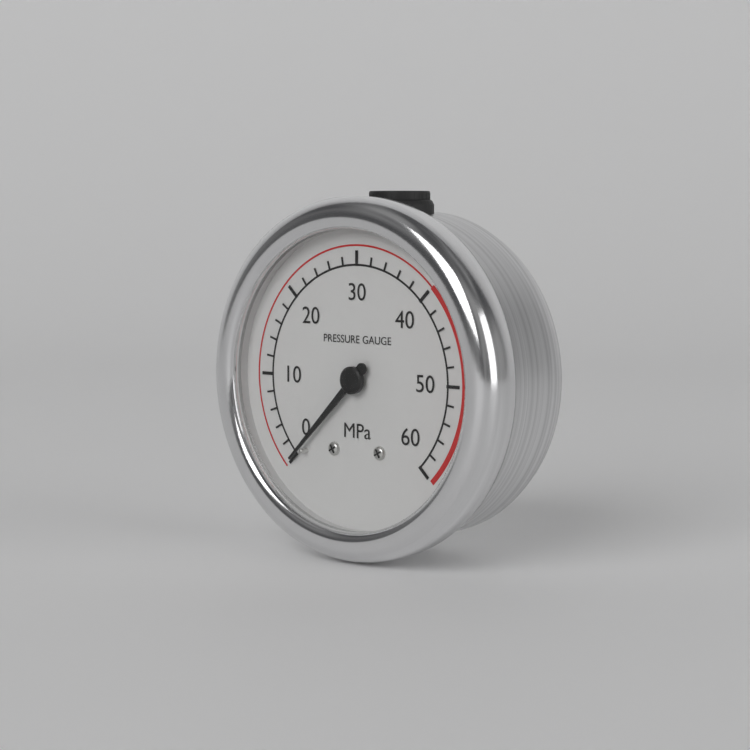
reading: 0 MPa
